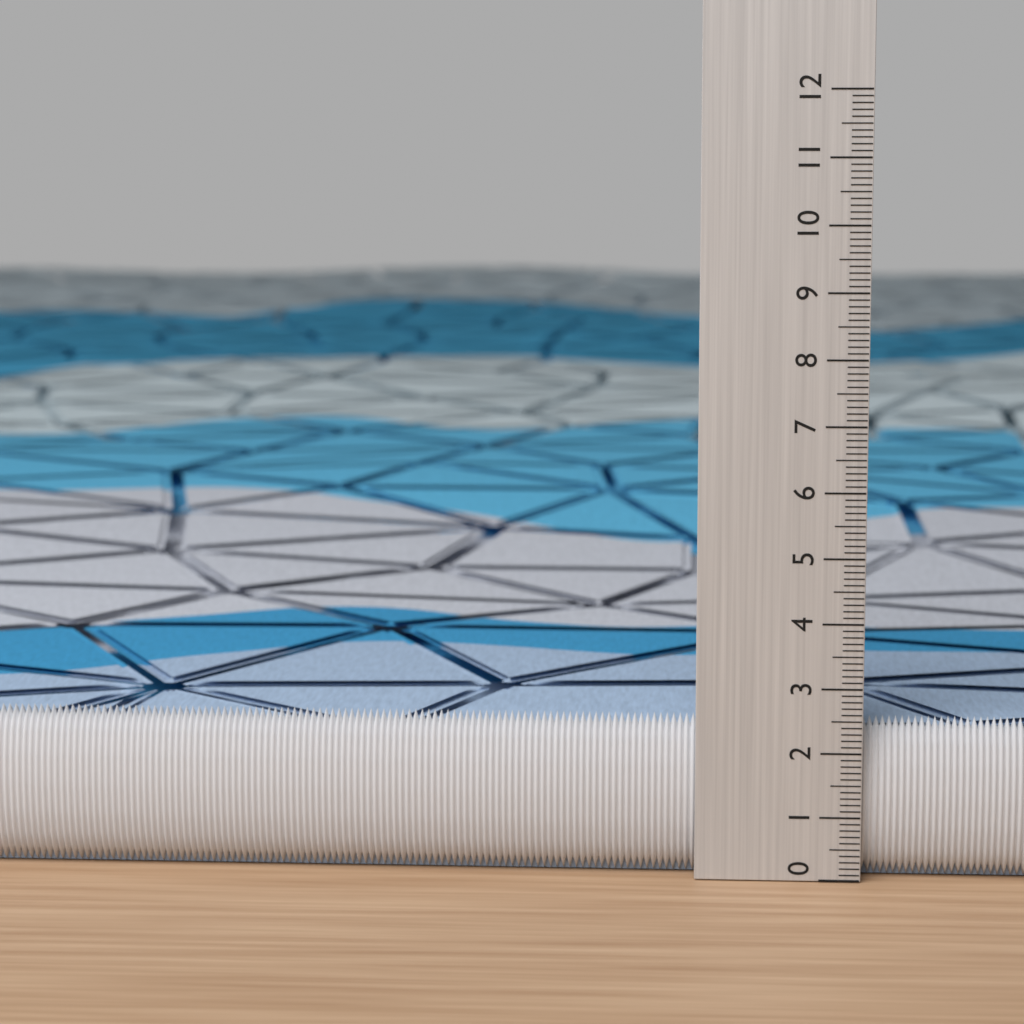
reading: 2.5 (no unit)
